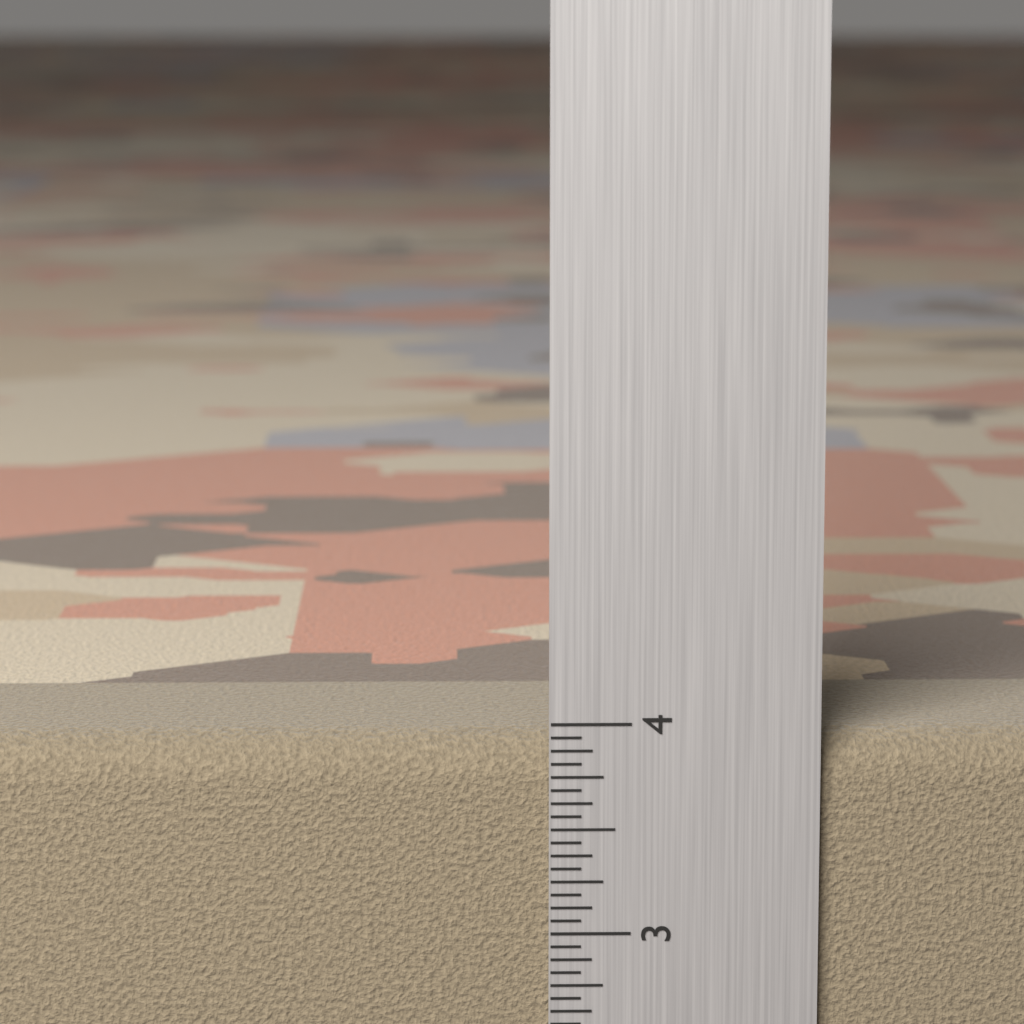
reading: 3.9375 in
